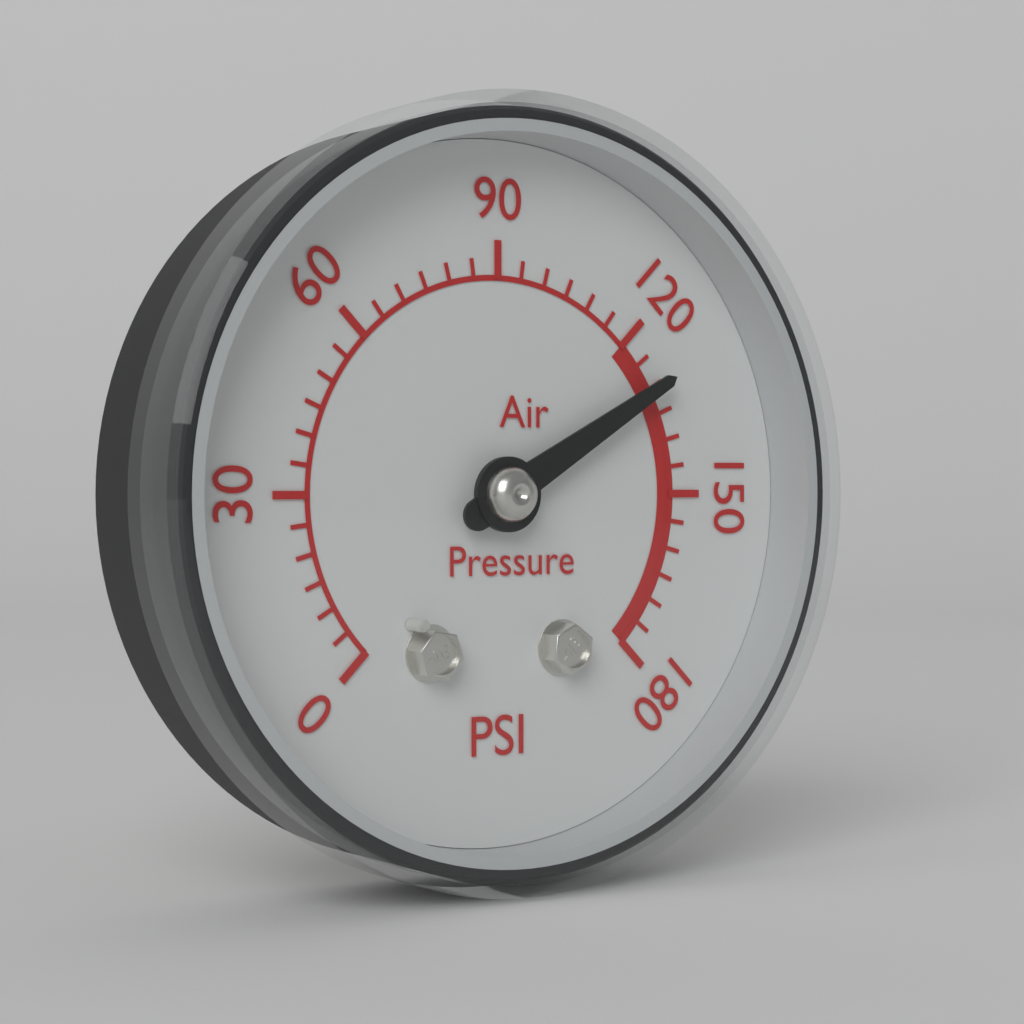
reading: 130 psi
